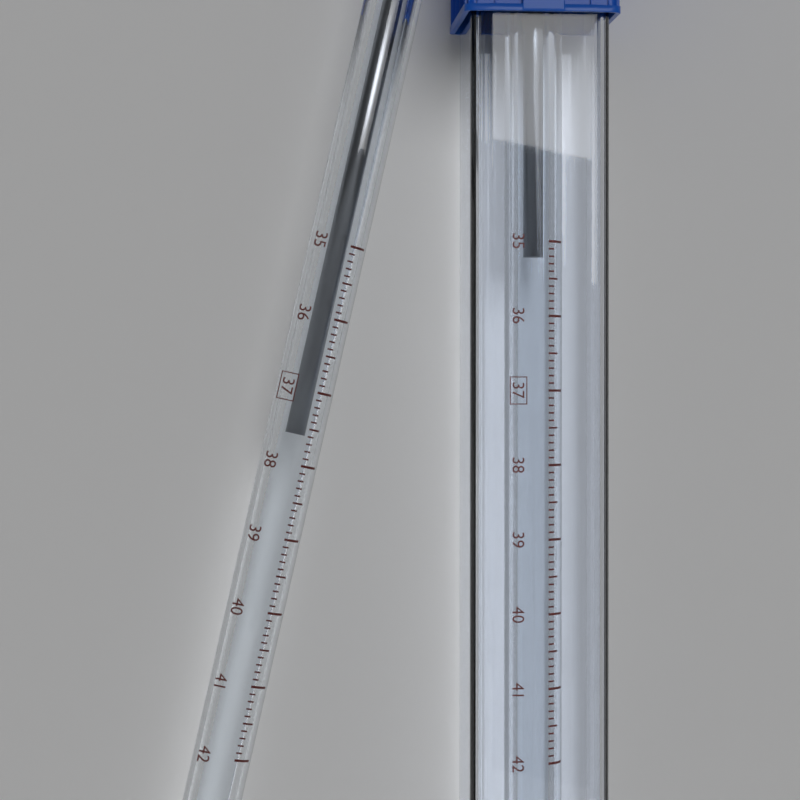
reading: 37.6 °C
